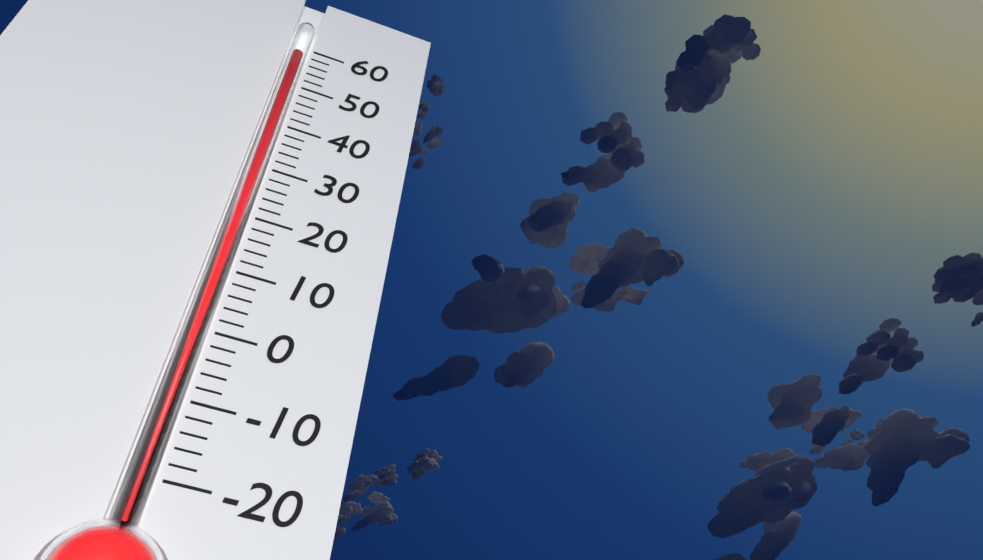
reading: 58 (no unit)
